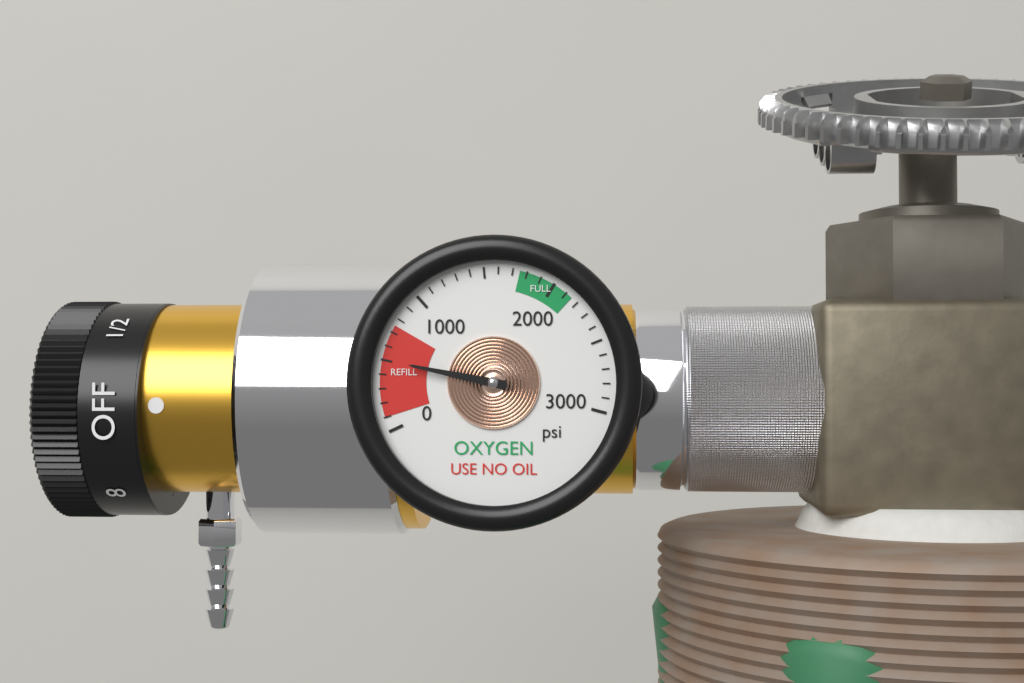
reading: 500 psi
